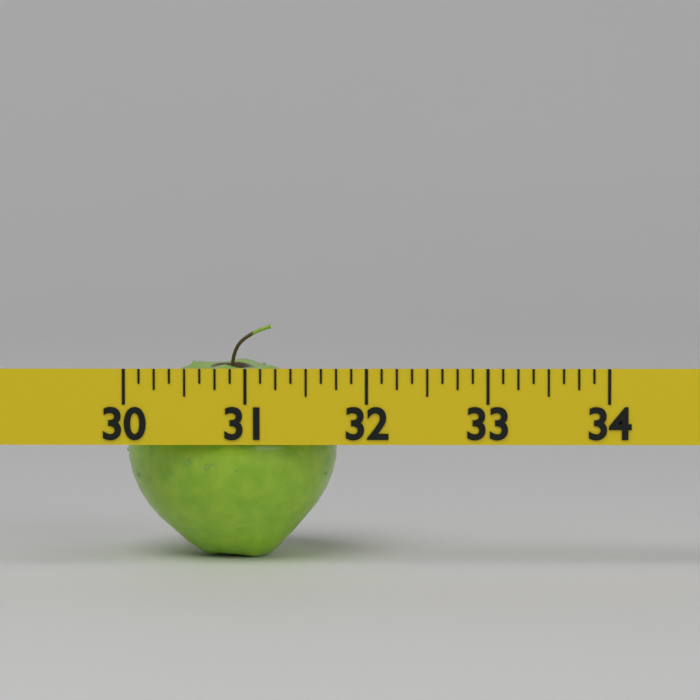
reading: 31.750 (no unit)
